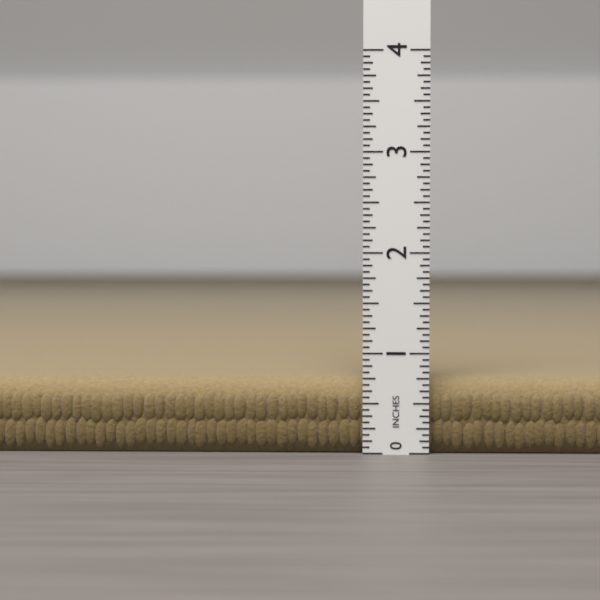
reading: 0.7500 in
